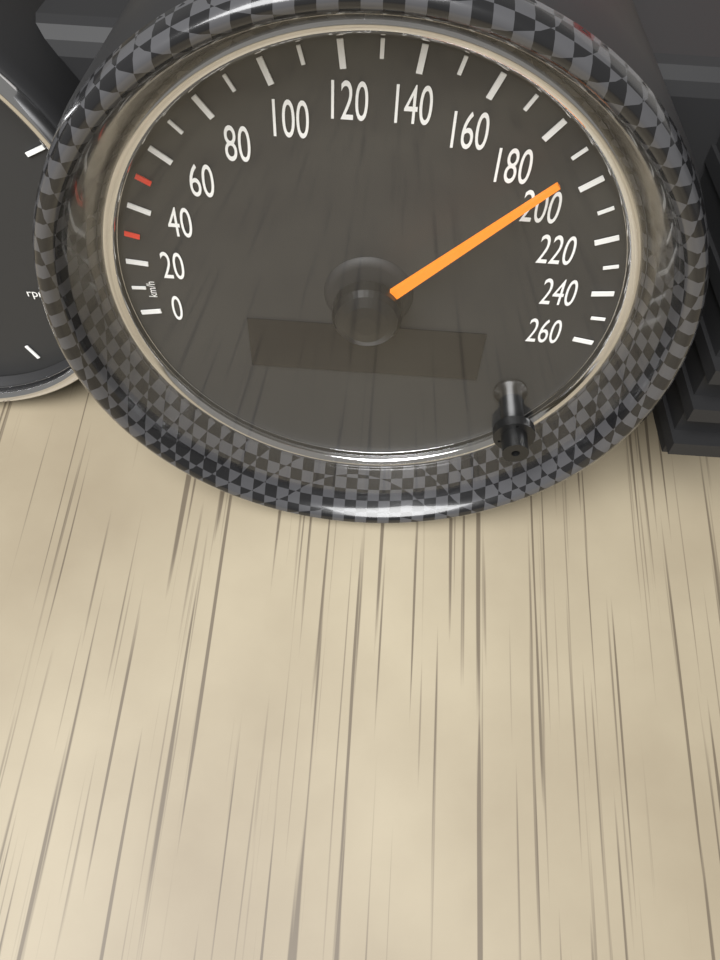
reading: 190 km/h
